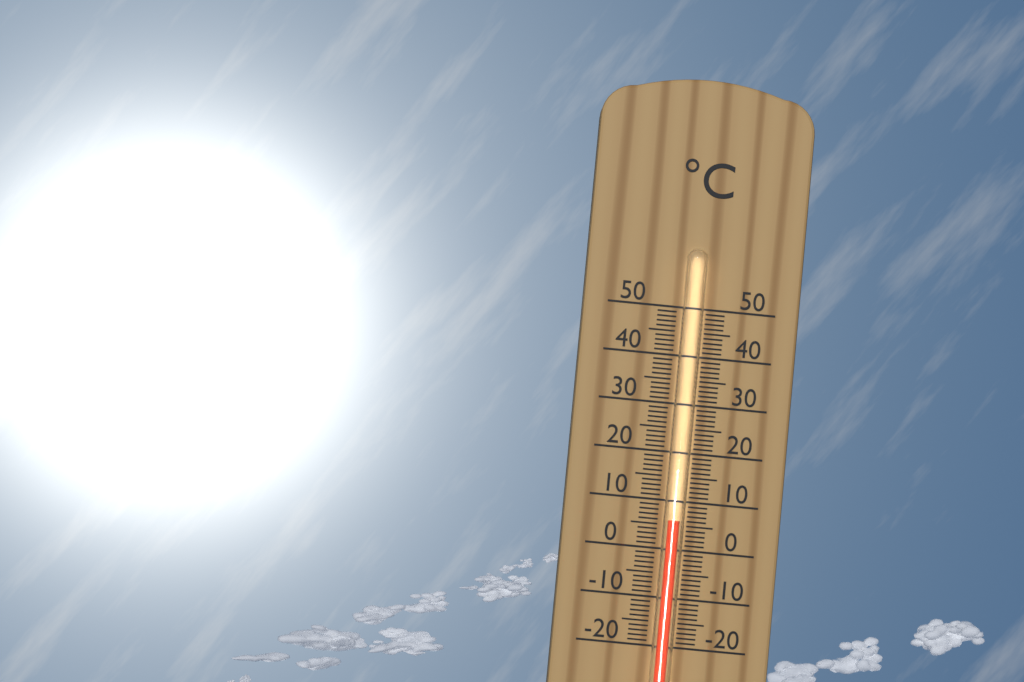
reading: 6 °C
